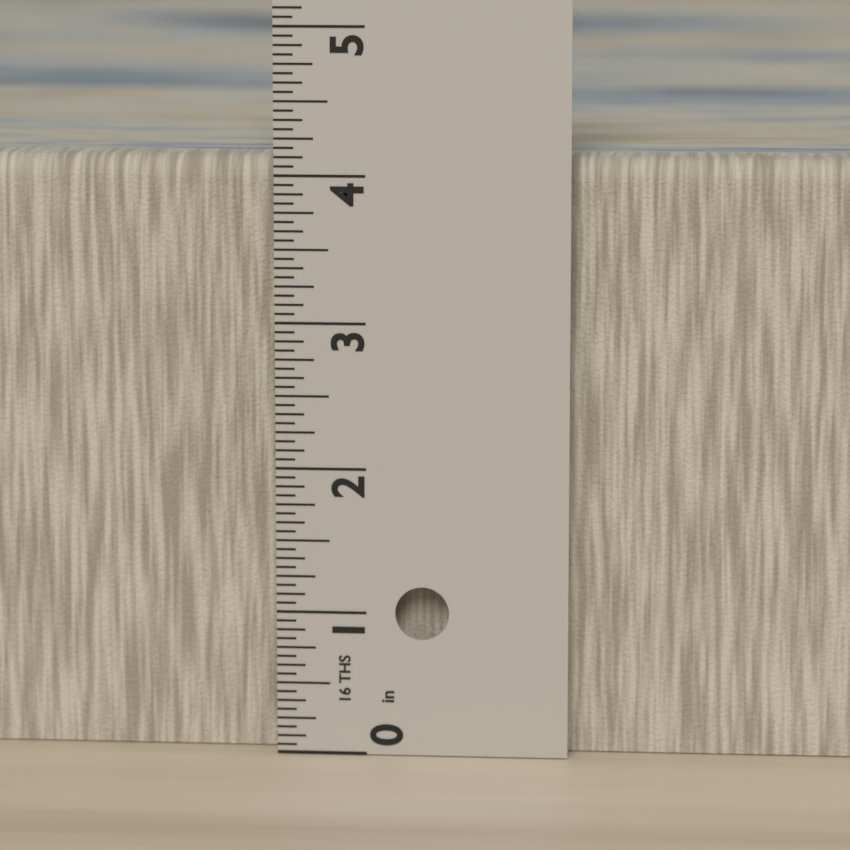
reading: 4.1250 in
